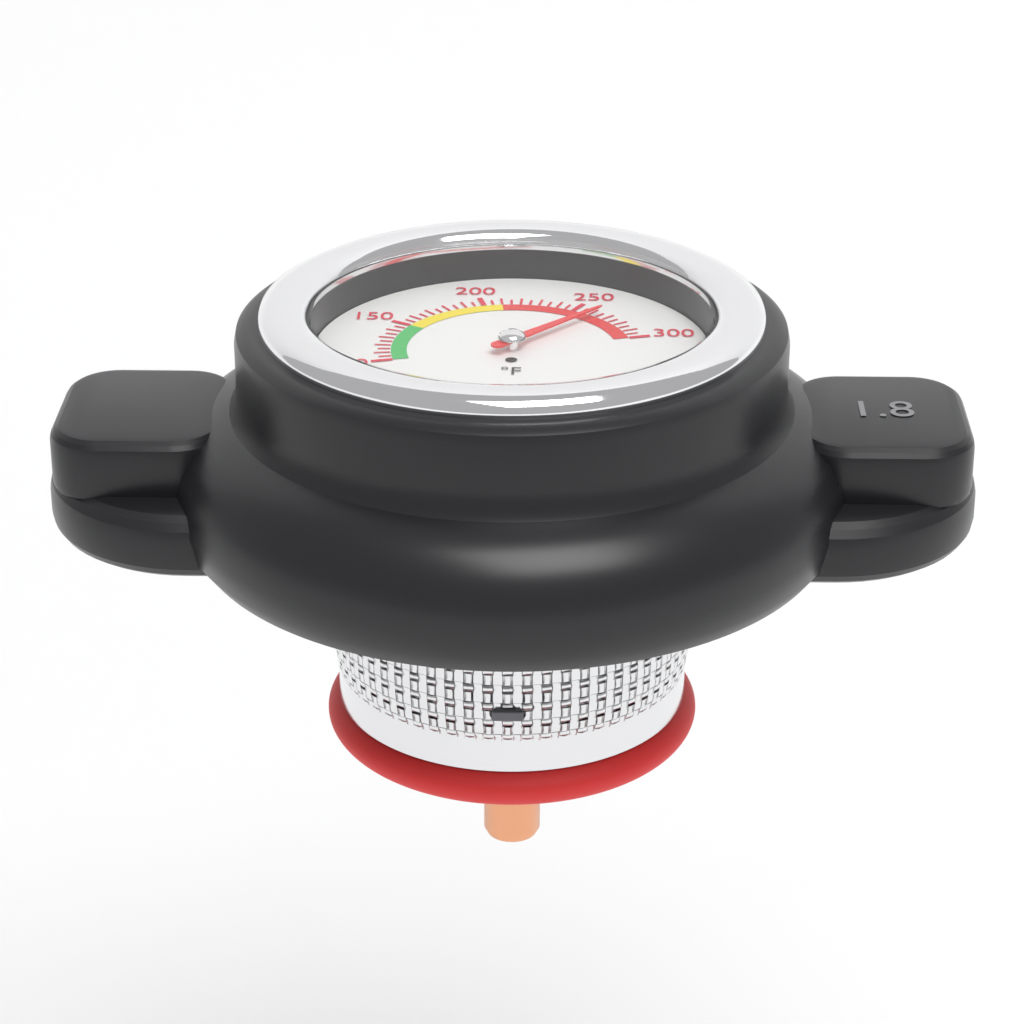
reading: 265 °F
